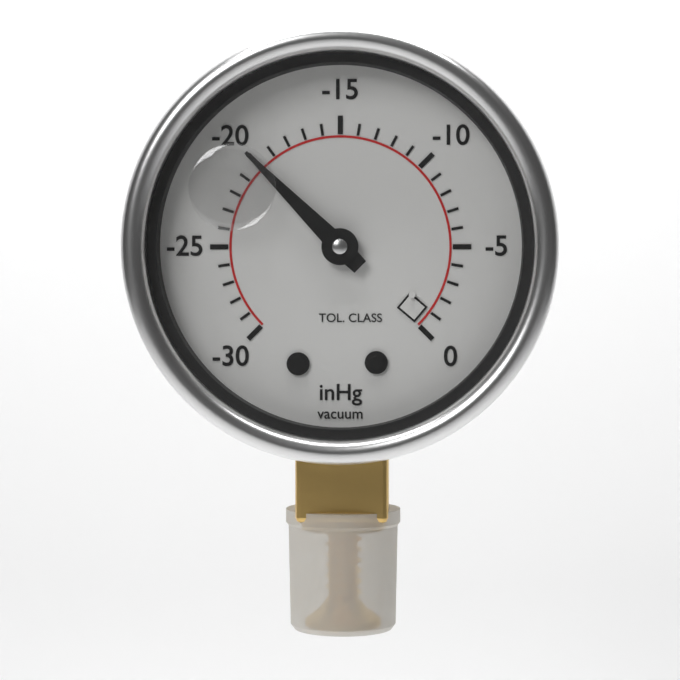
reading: -20 inHg
